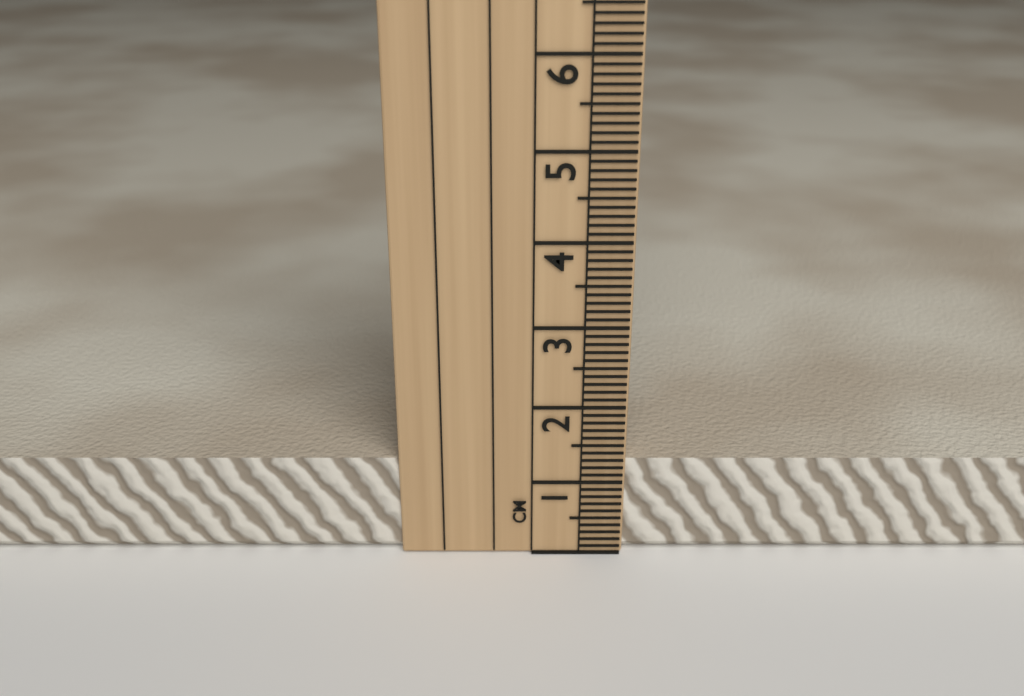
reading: 1.3 cm
